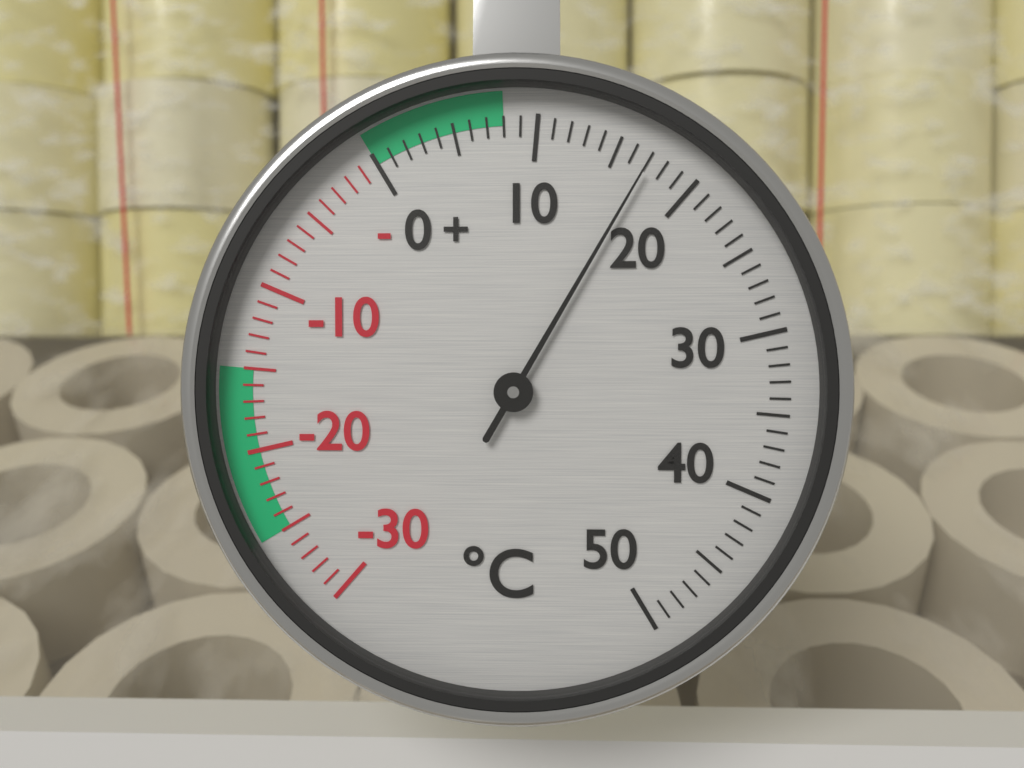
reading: 17 °C
